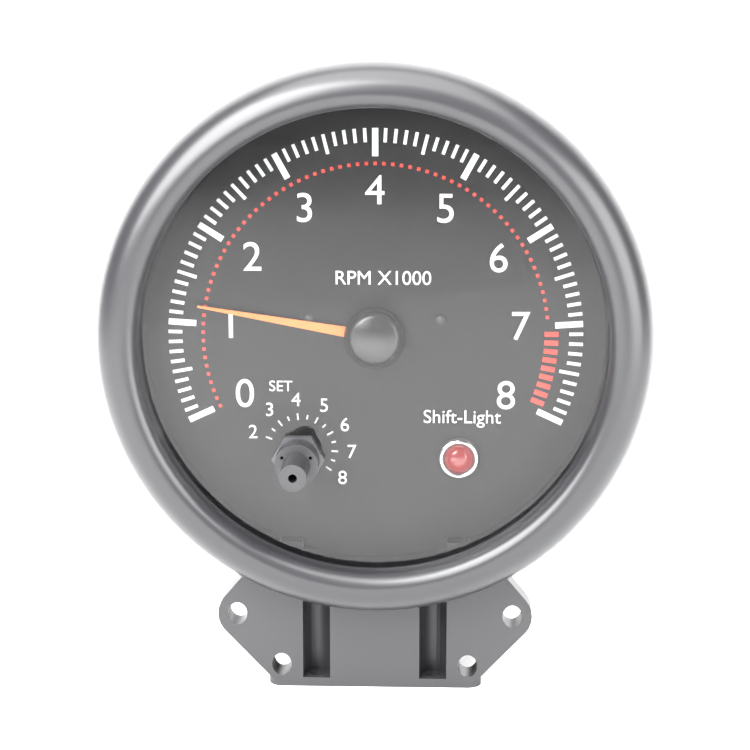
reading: 1.2 RPM x1000
